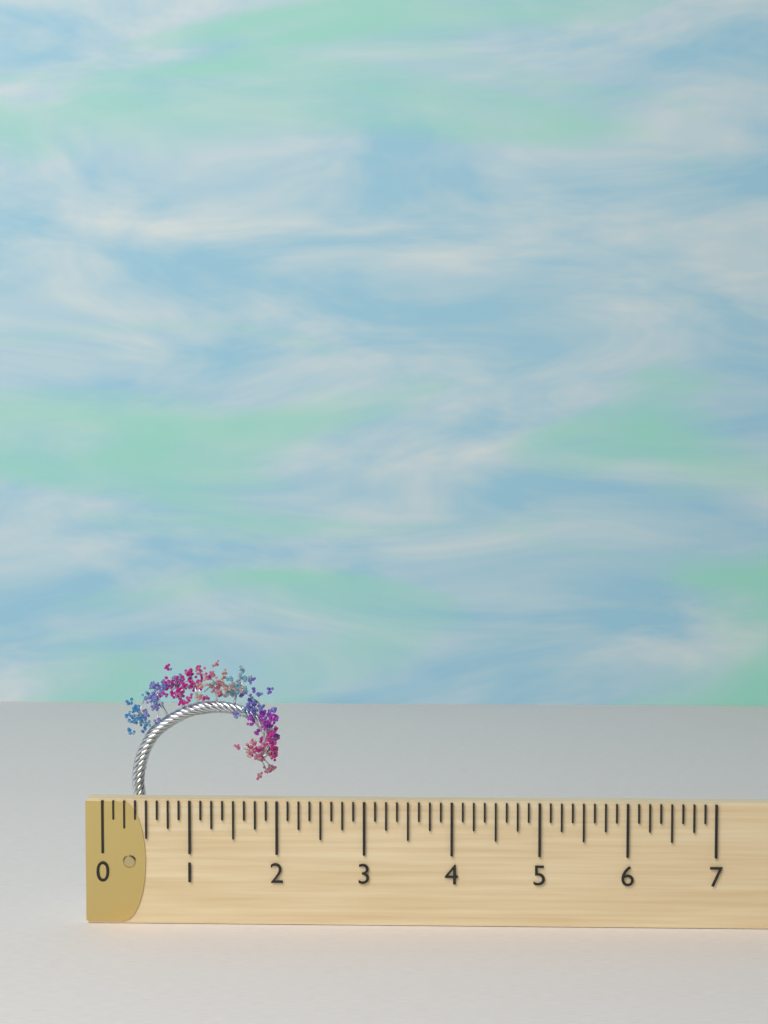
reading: 2.000 (no unit)
